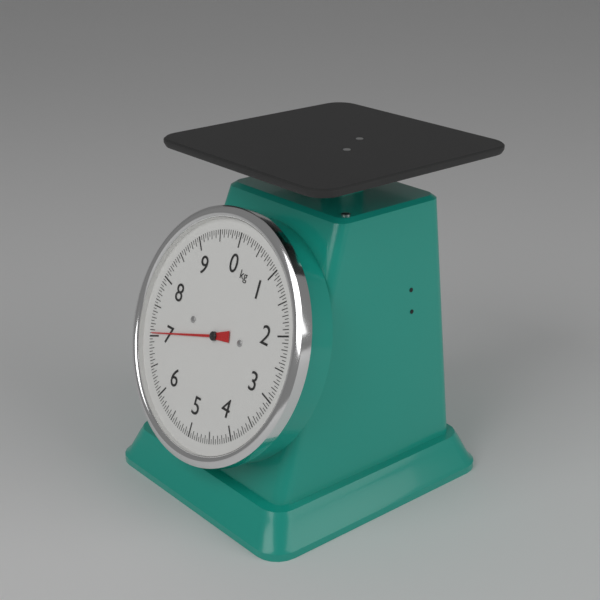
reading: 7.05 kg
